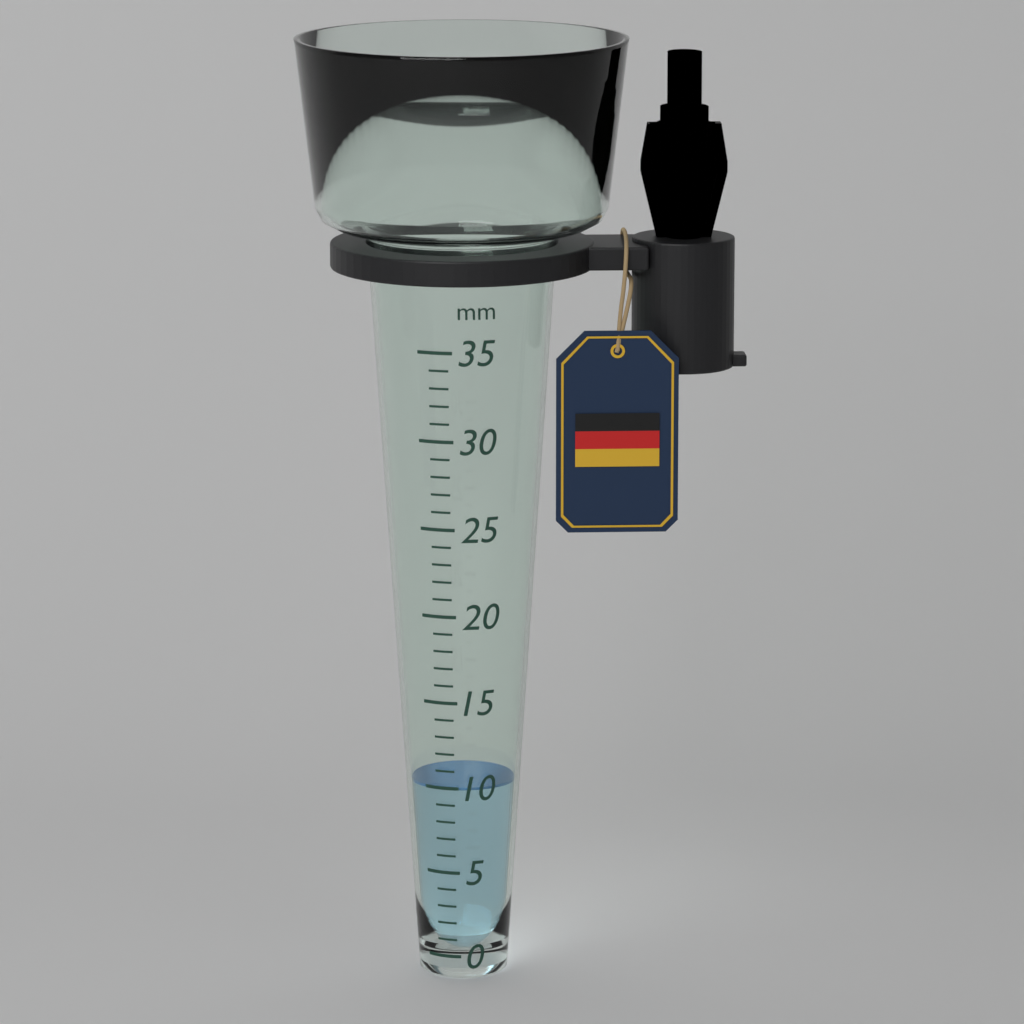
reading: 10 mm
